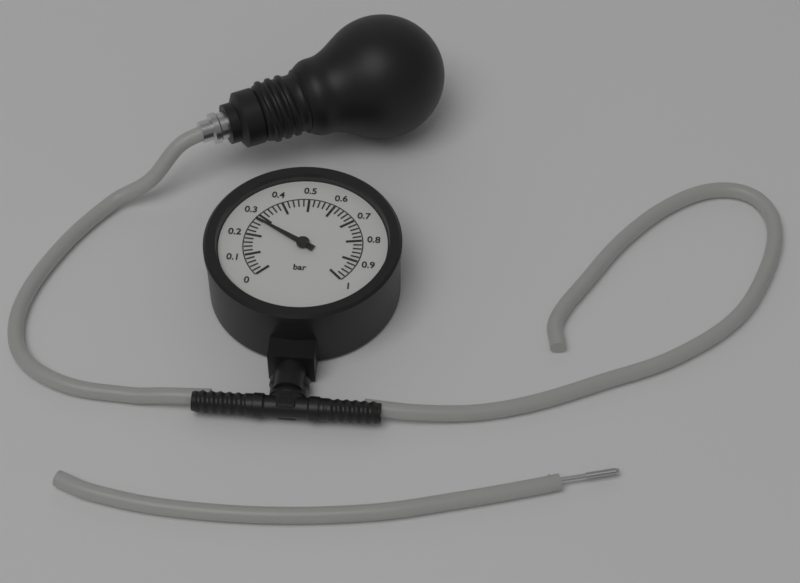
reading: 0.28 bar
